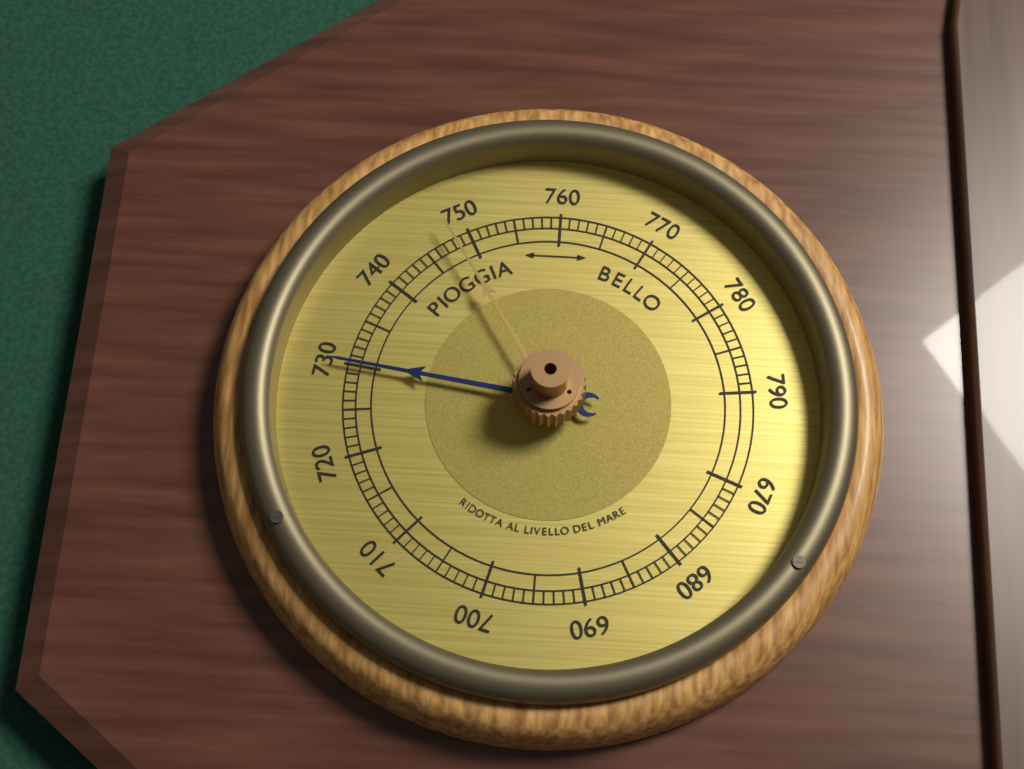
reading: 730 (no unit)
